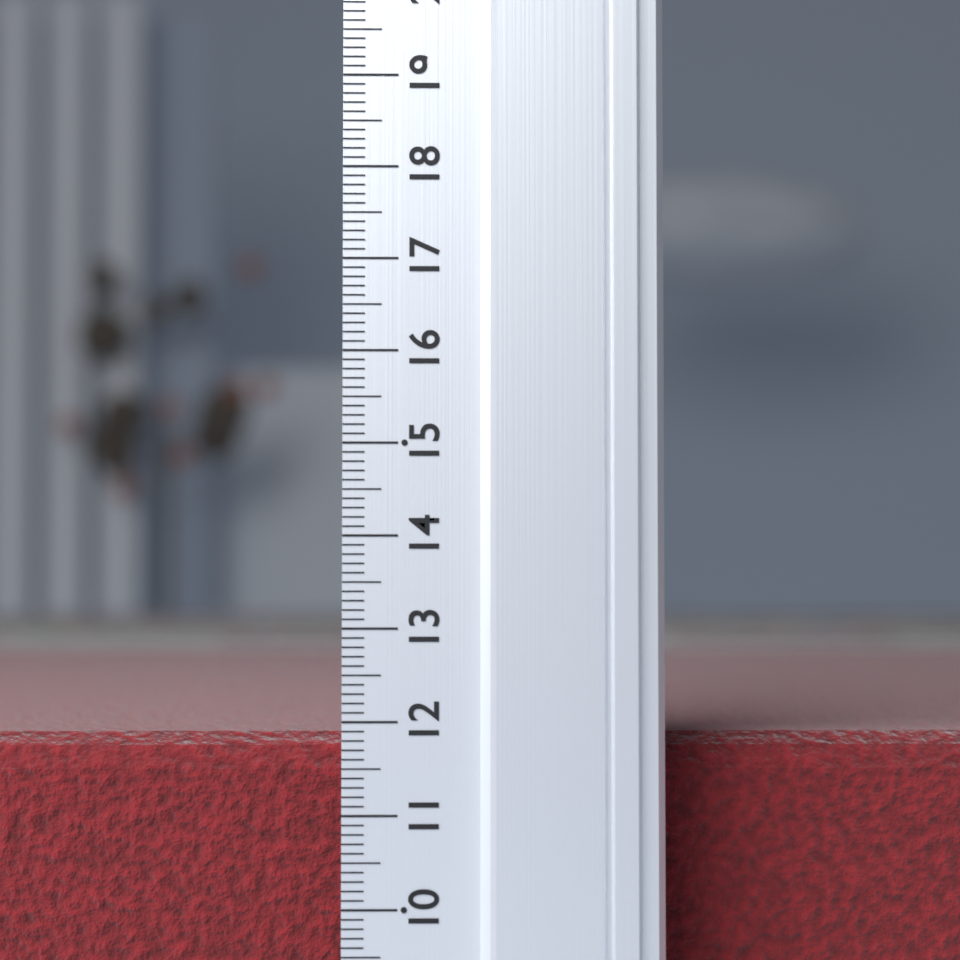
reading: 11.8 (no unit)
